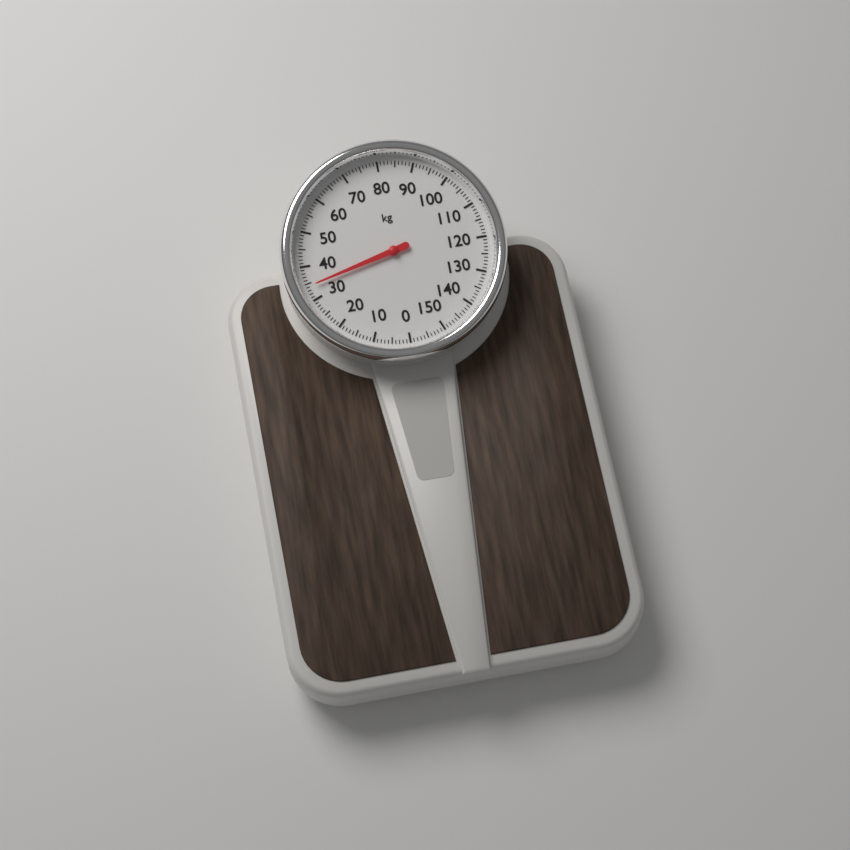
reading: 34 kg
